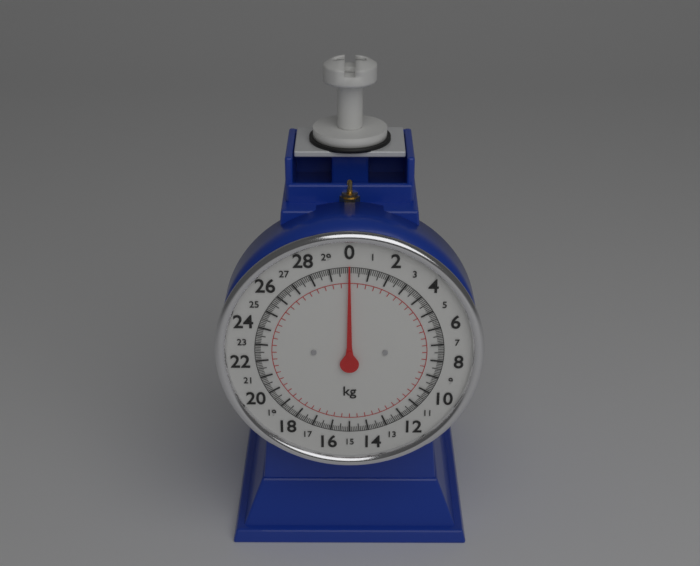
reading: 0.0 kg
